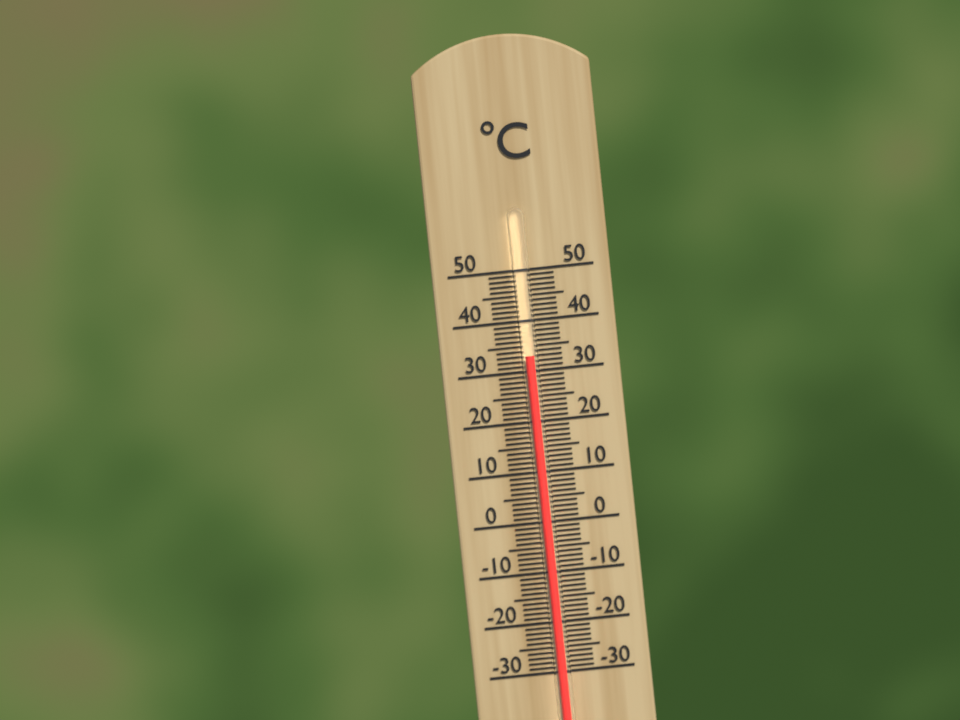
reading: 33 °C
